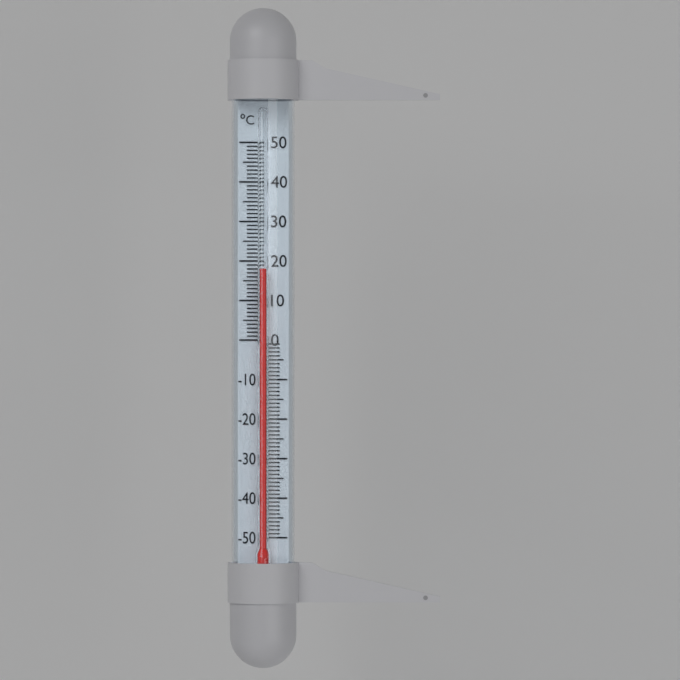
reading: 18 °C
